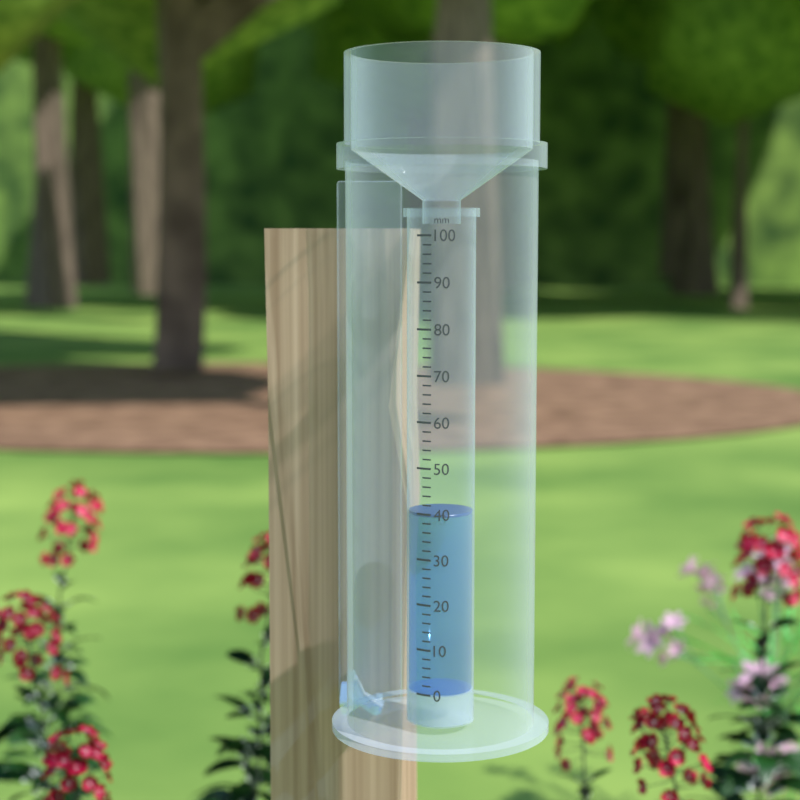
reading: 40 mm
